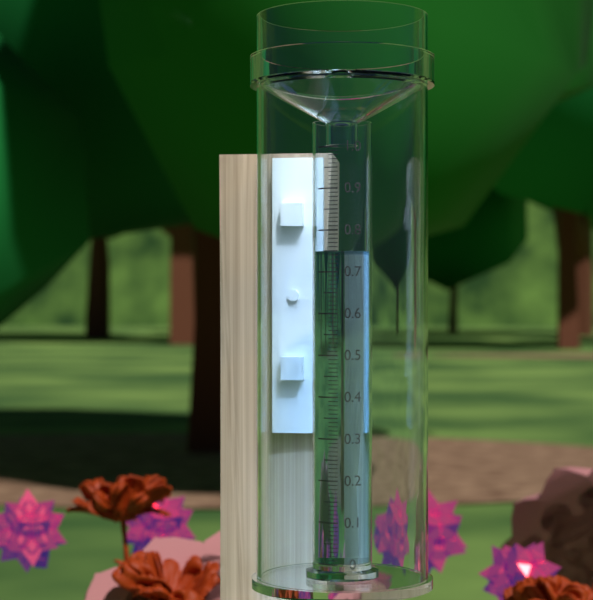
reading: 0.75 (no unit)
